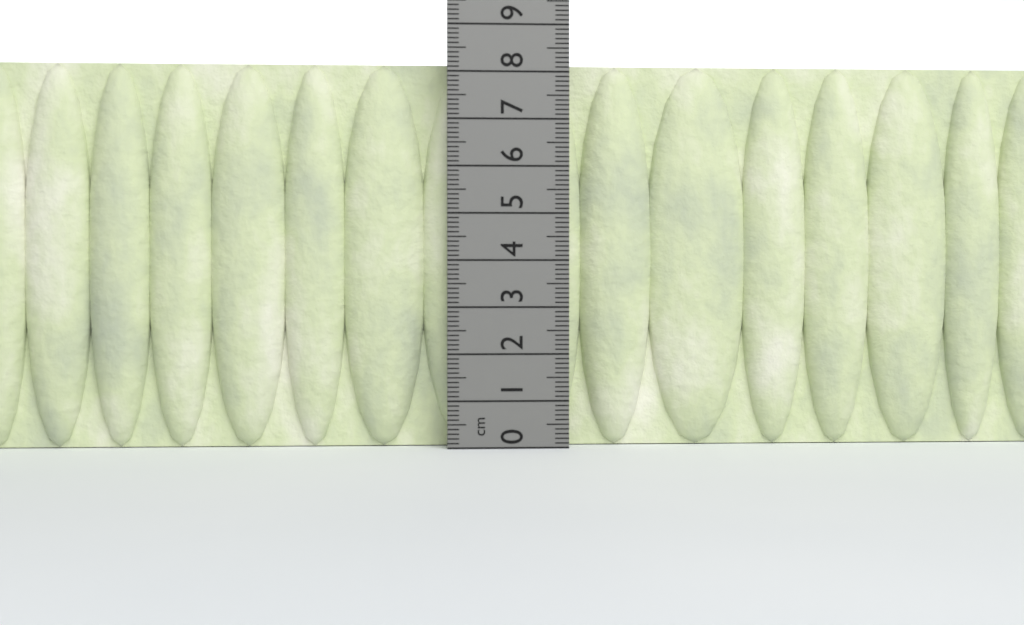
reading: 8.2 cm
